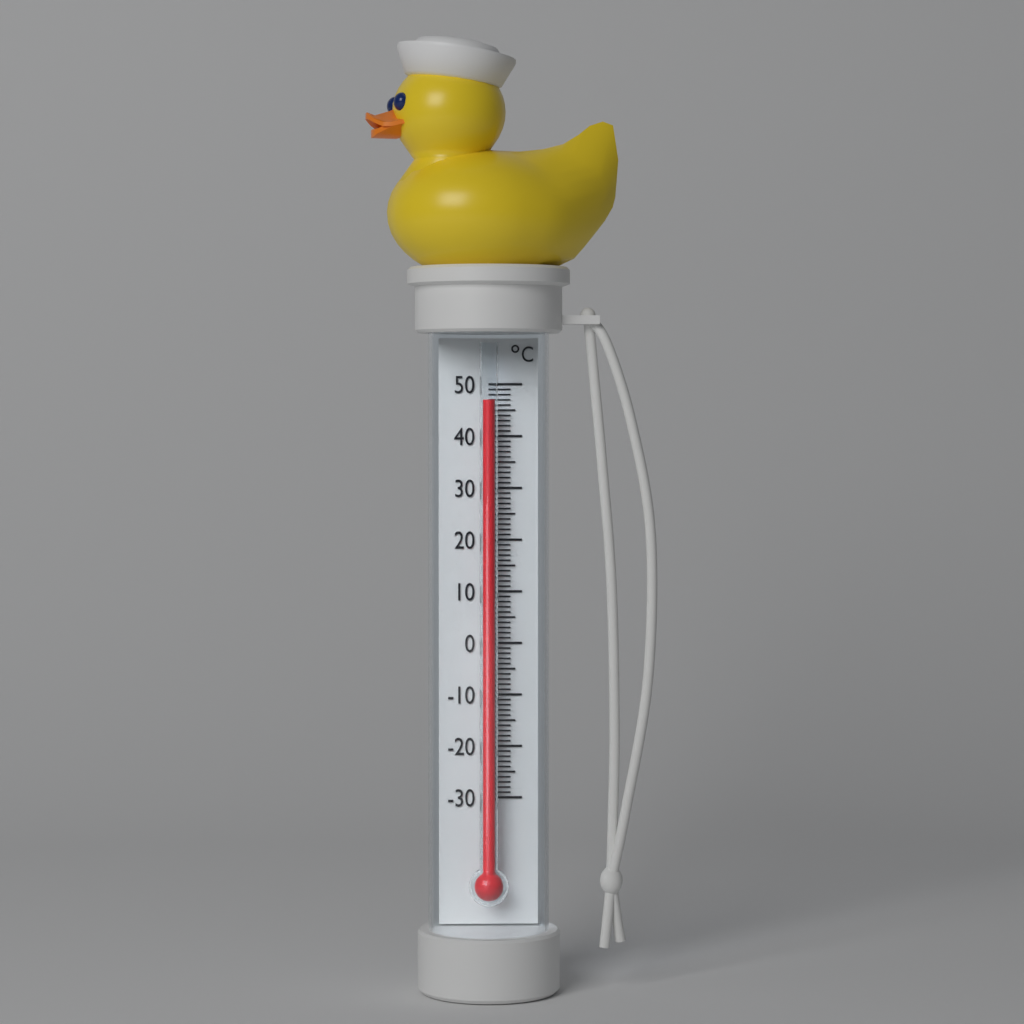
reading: 47 °C
